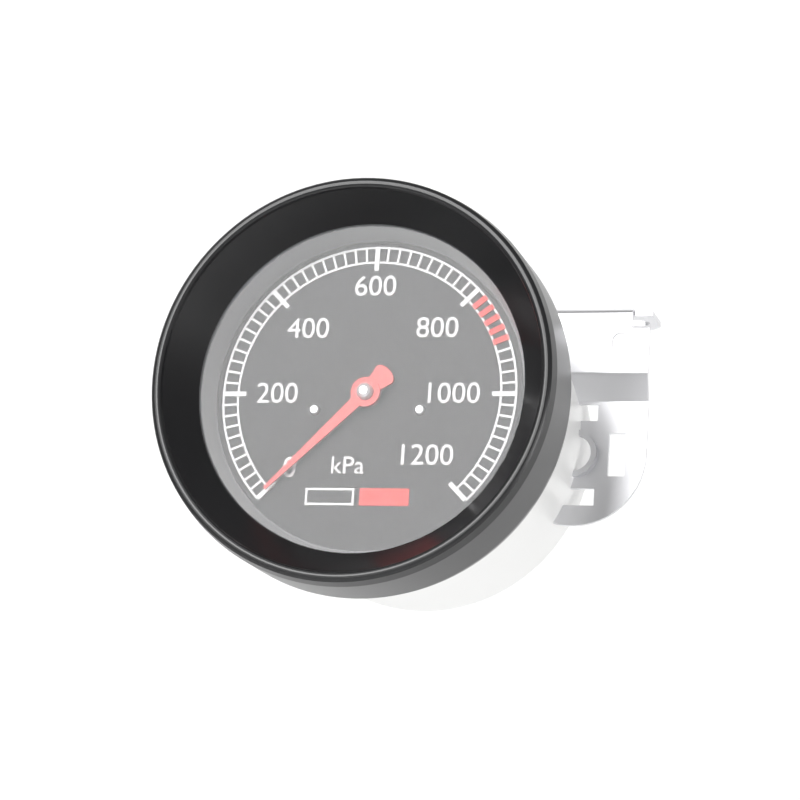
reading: 0 kPa
